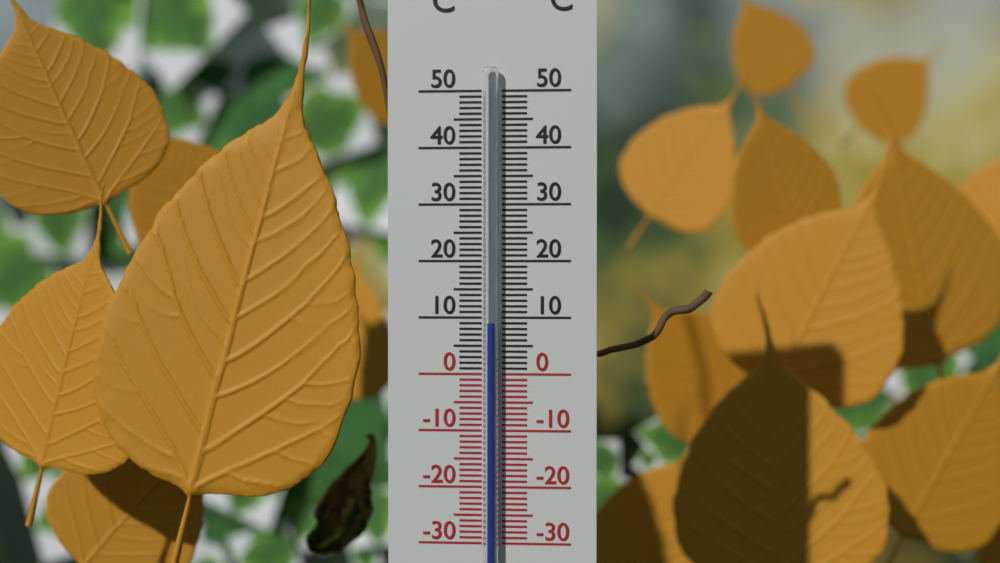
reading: 9 °C
